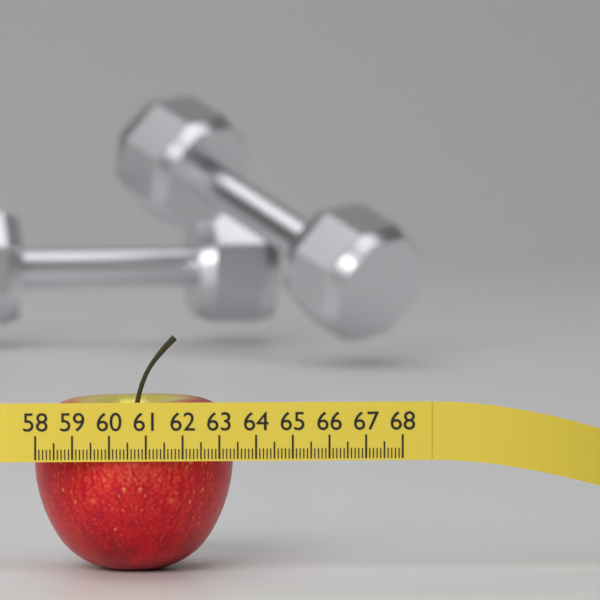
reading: 63.5 (no unit)
